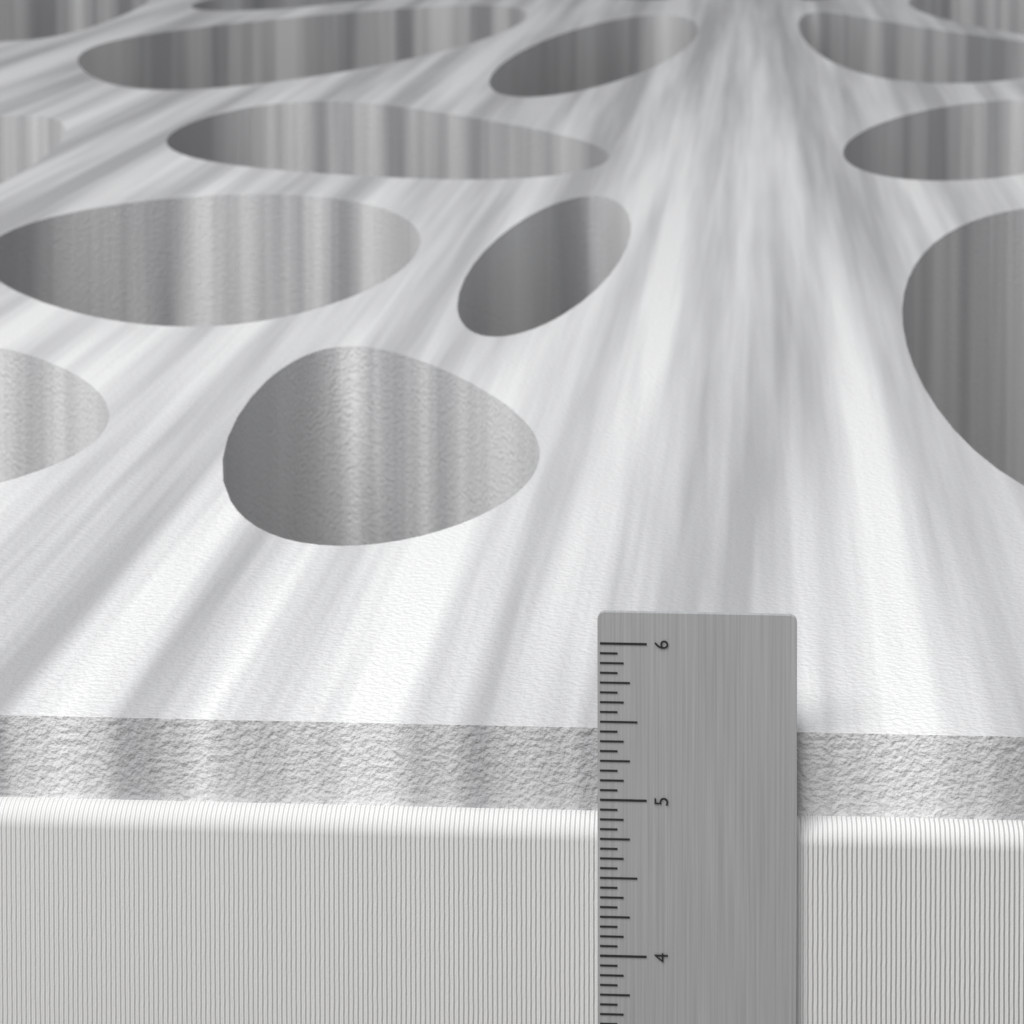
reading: 5.3750 in
